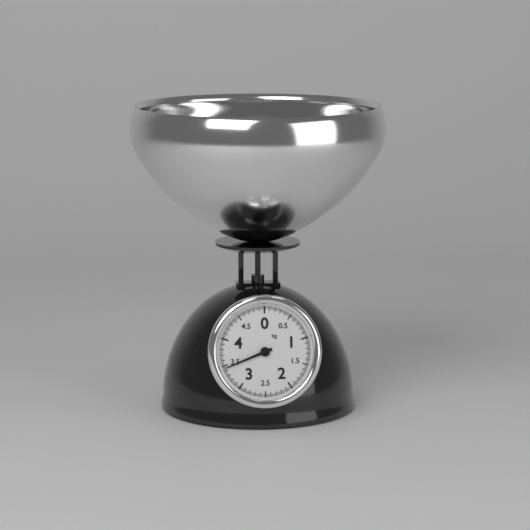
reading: 3.450 kg
